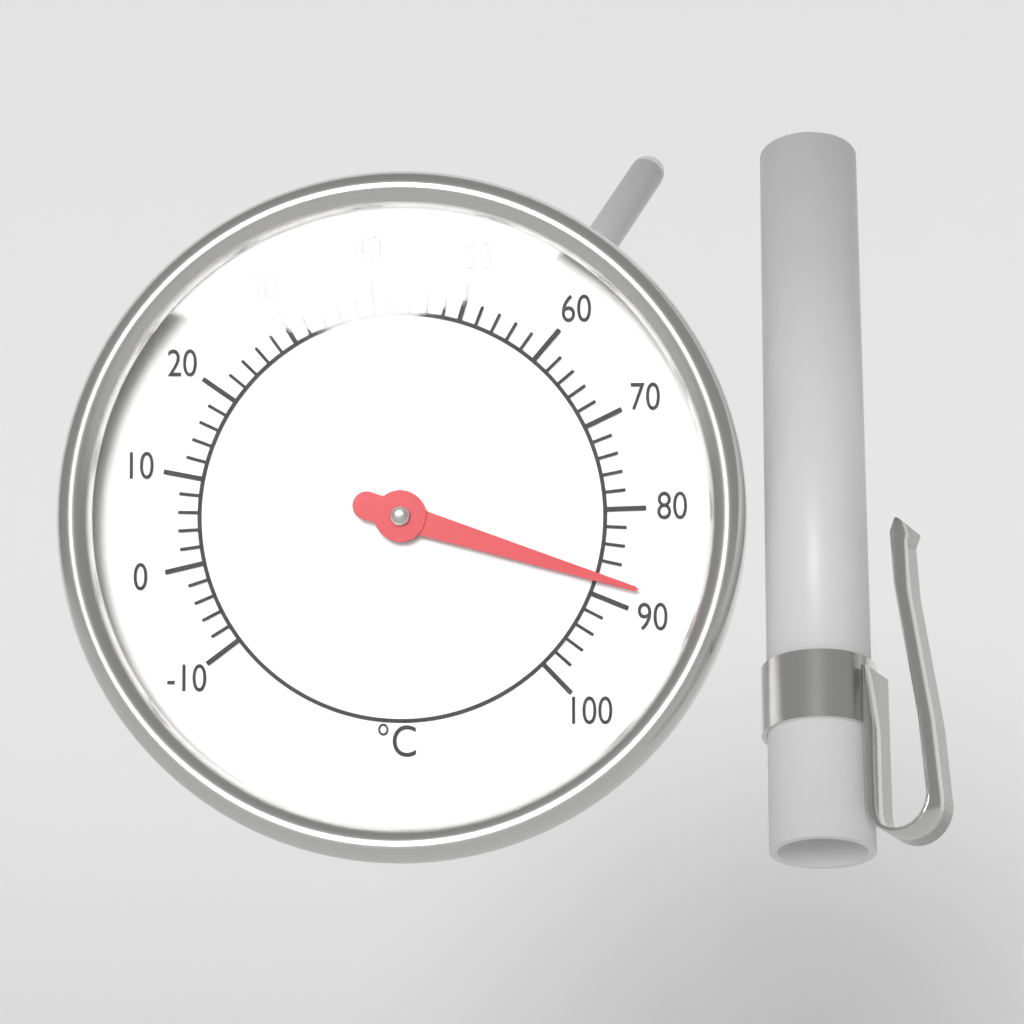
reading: 88 °C
